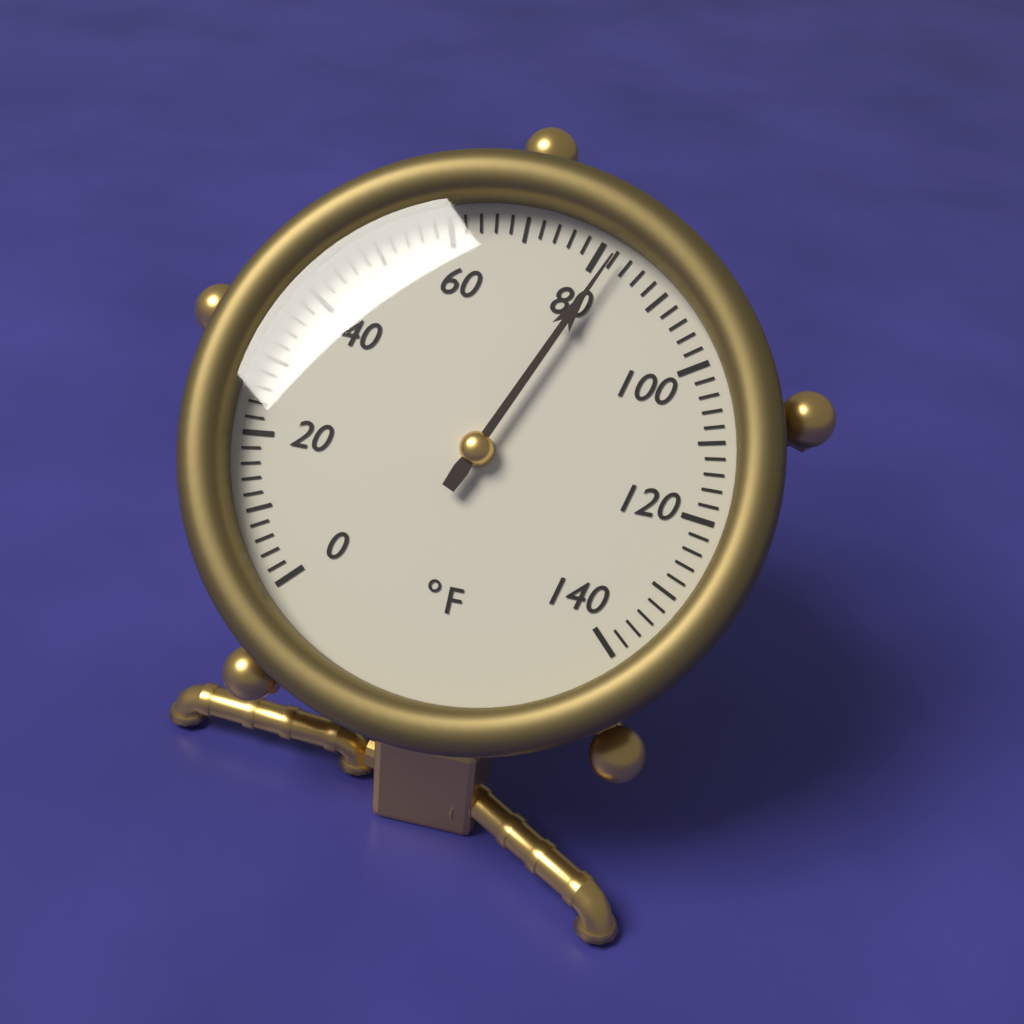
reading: 82 °F
